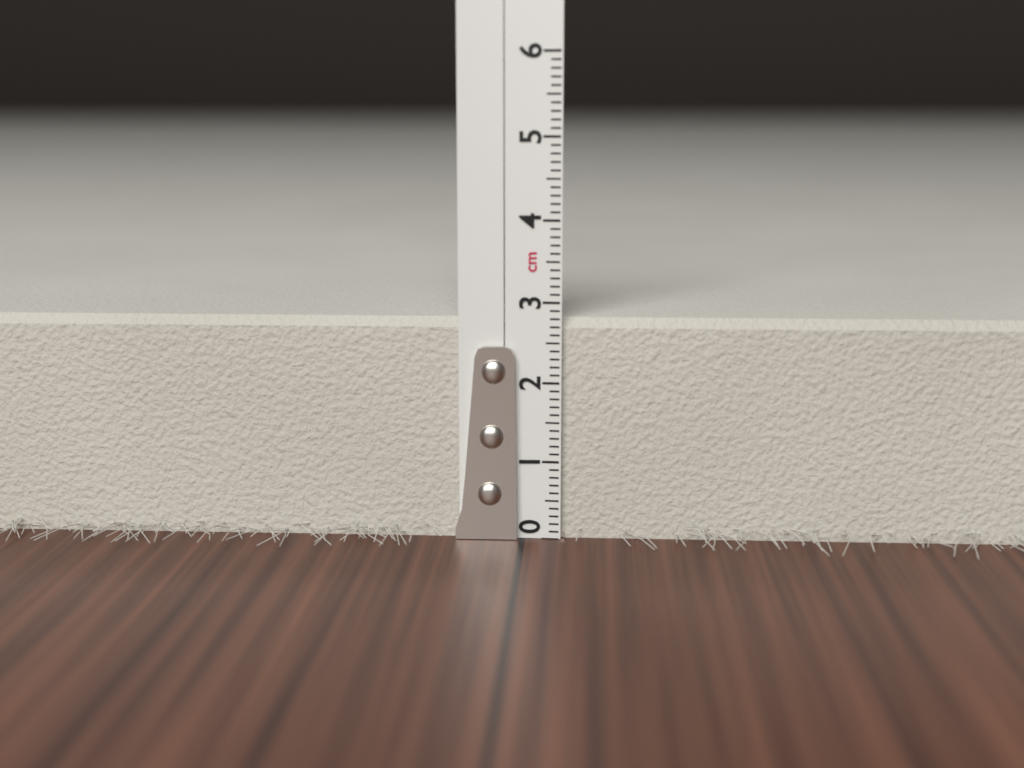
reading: 2.8 cm
